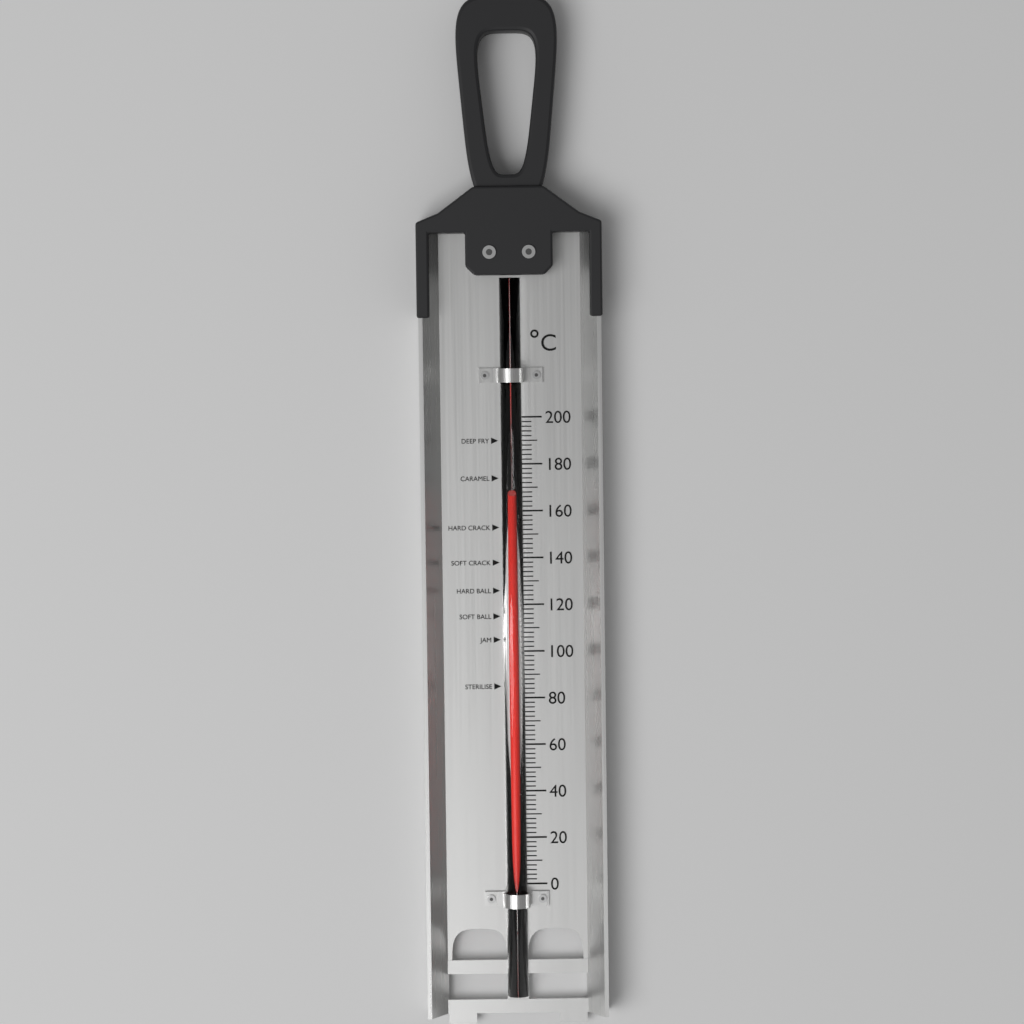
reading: 166 °C
